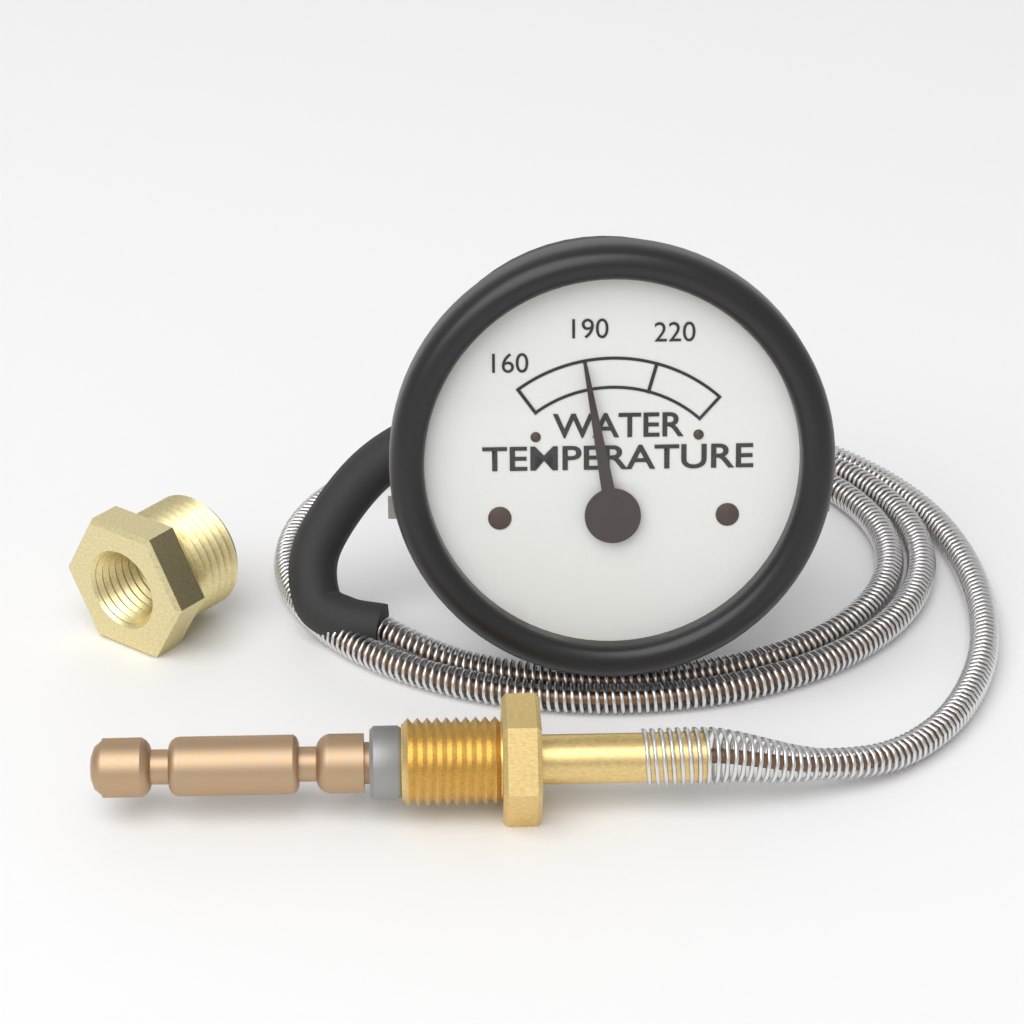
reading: 190 (no unit)
